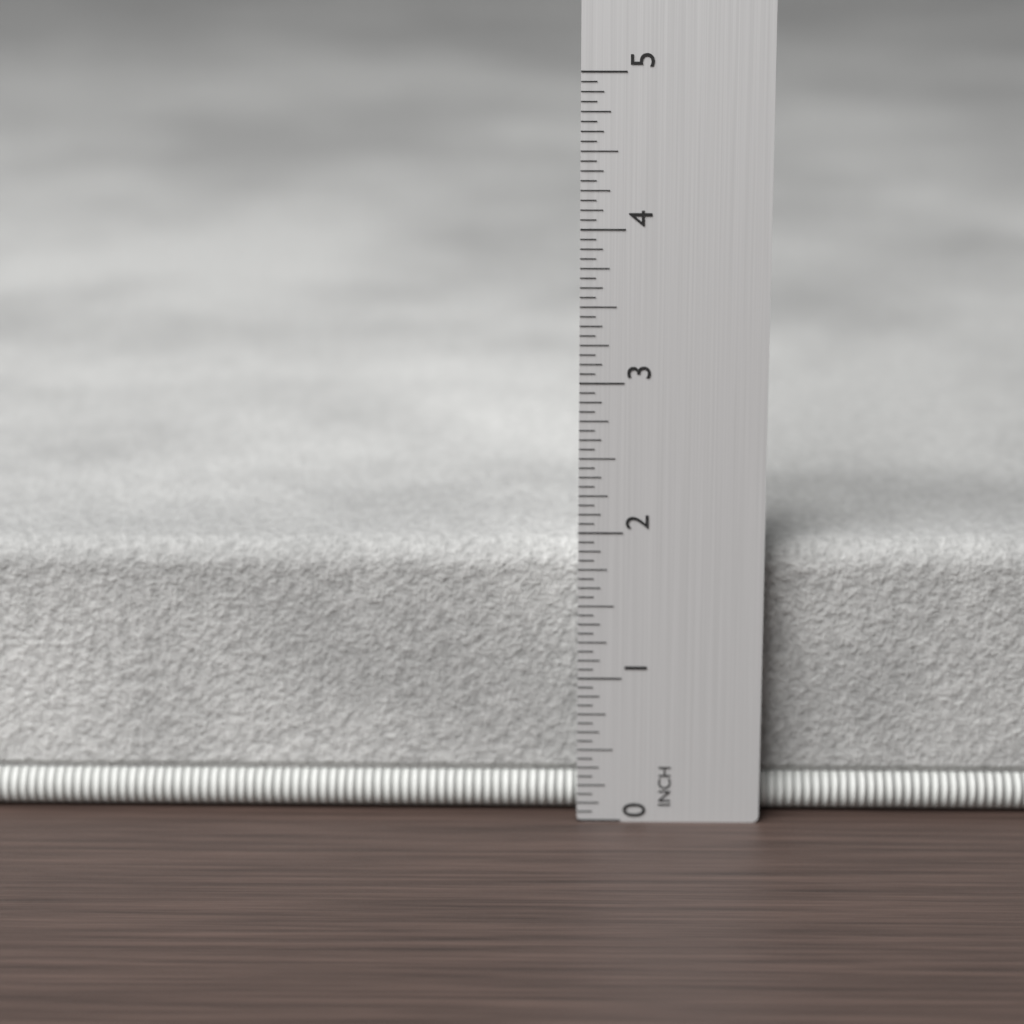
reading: 1.8750 in
